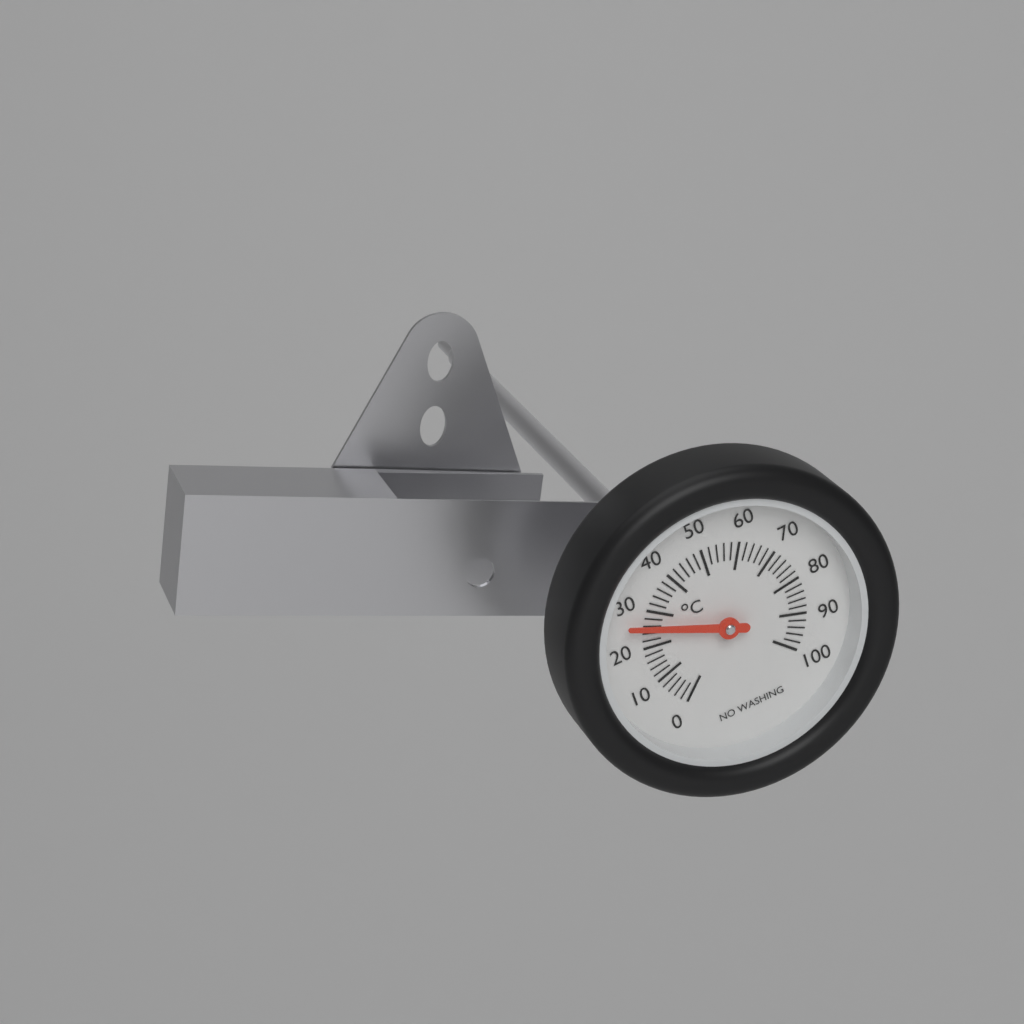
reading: 26 °C
